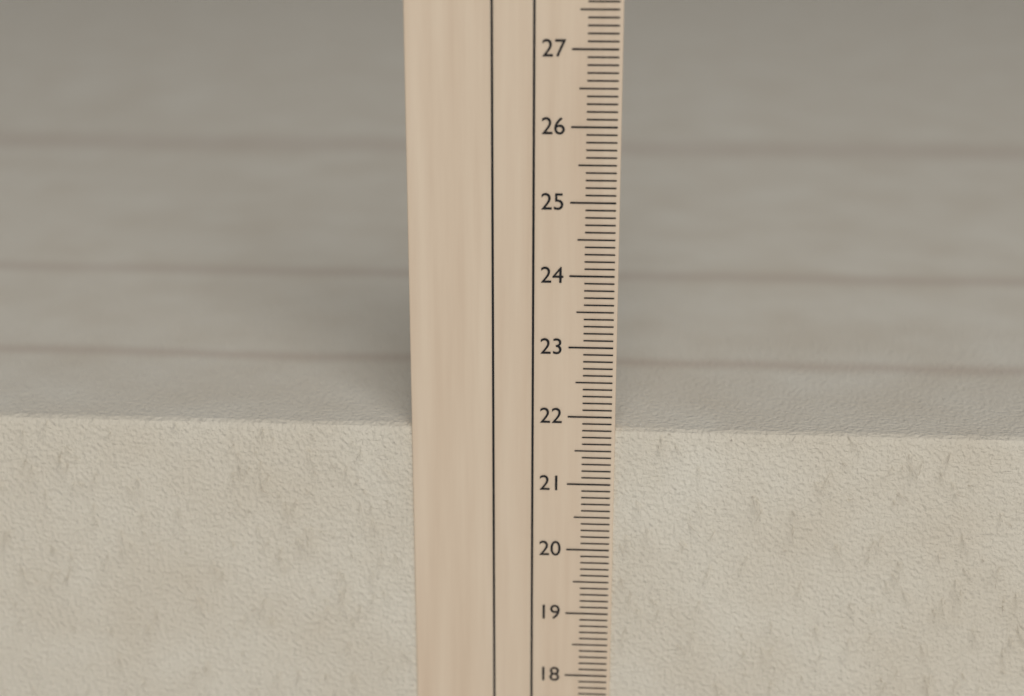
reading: 21.8 cm
